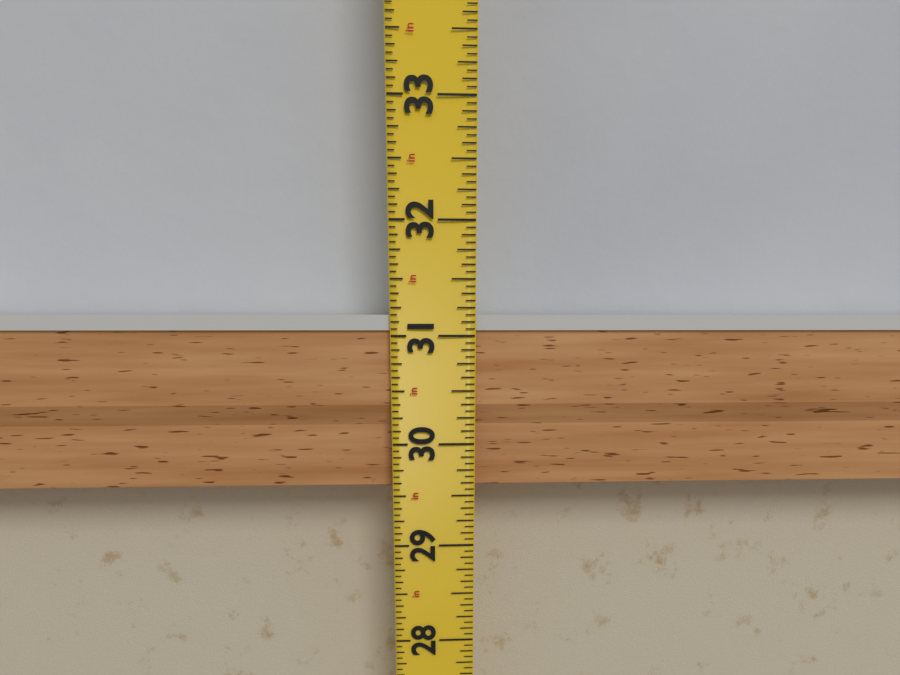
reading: 31.1875 in
